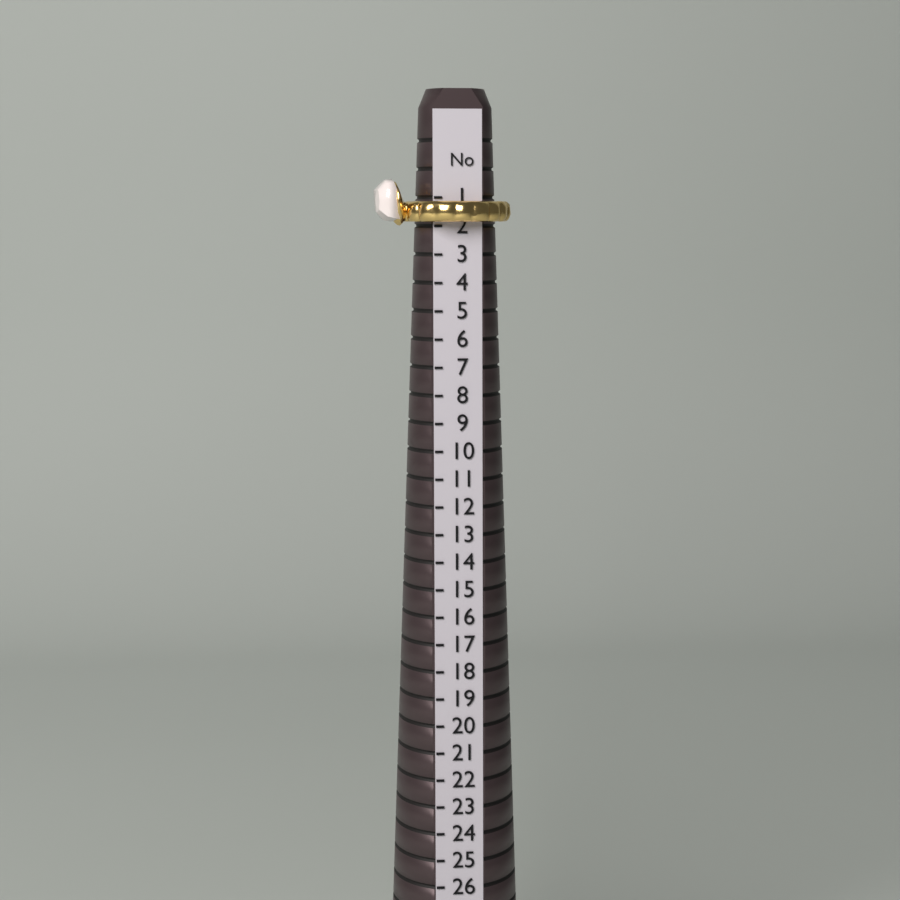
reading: 2 (no unit)
